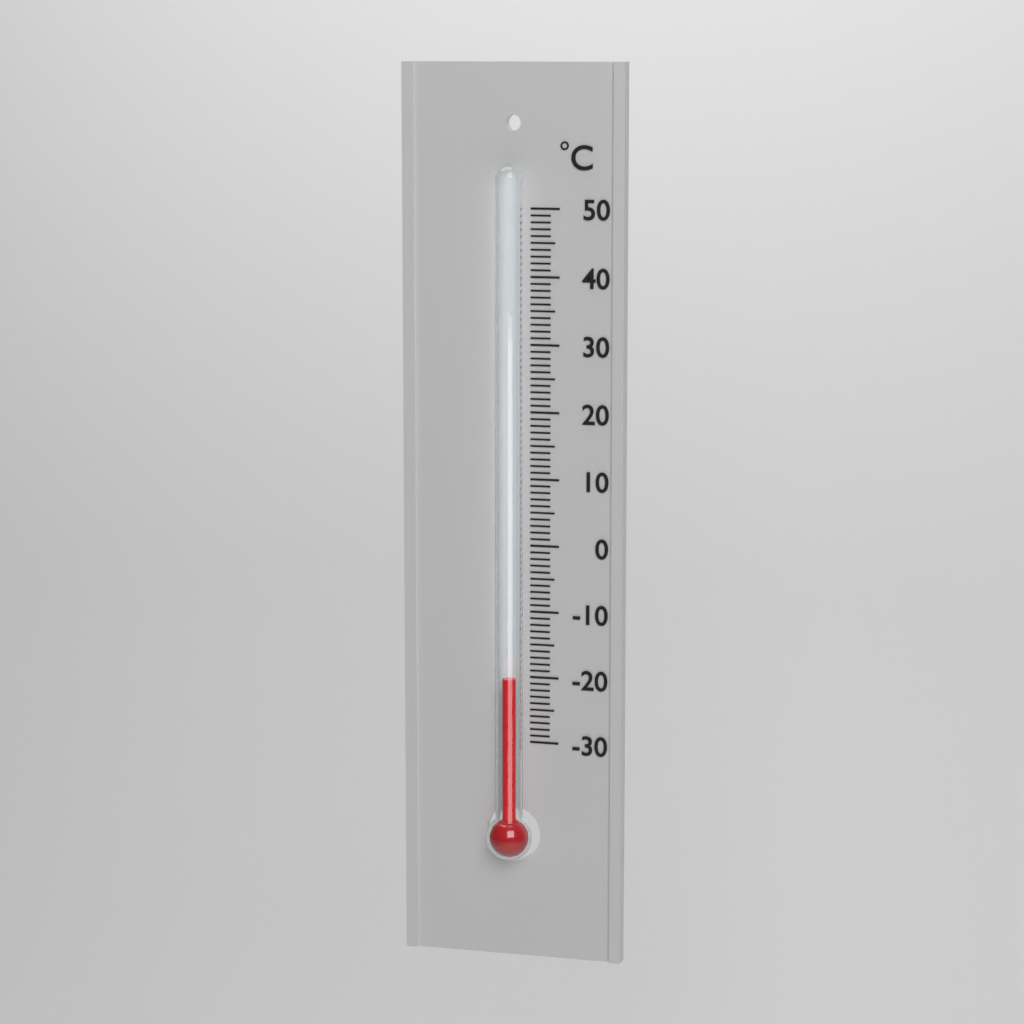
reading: -20 °C
